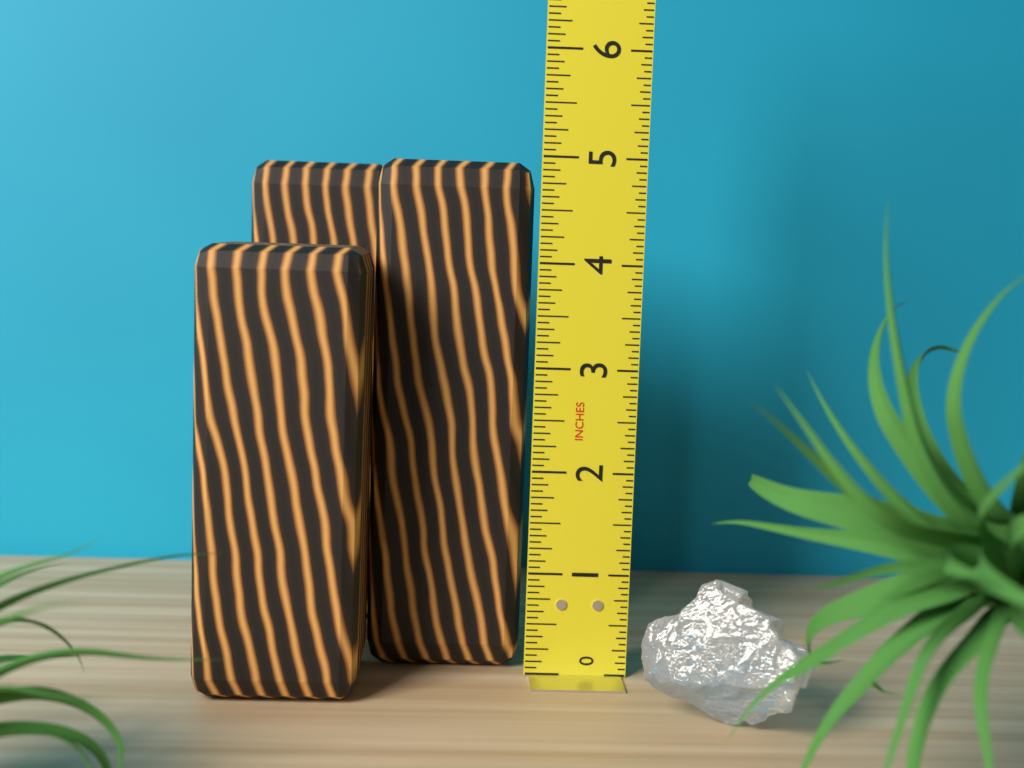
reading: 4.9375 in
